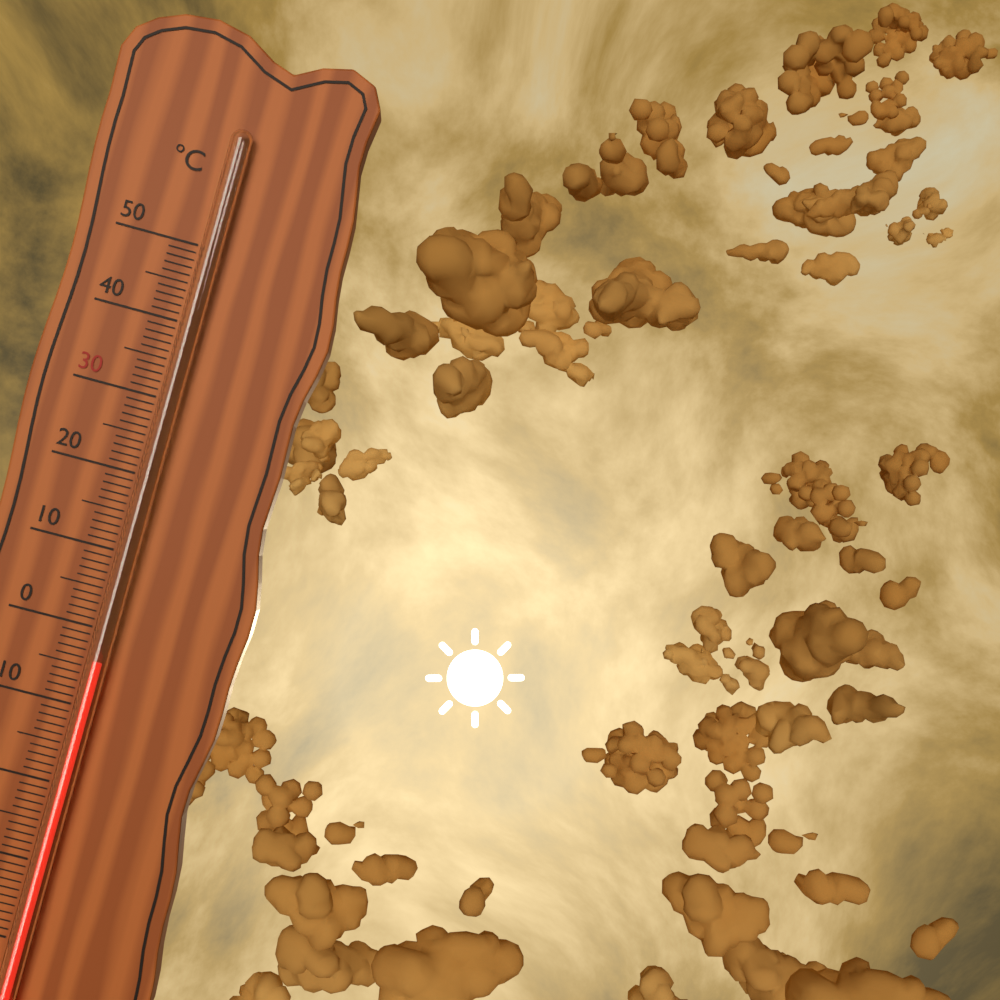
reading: -4 °C
